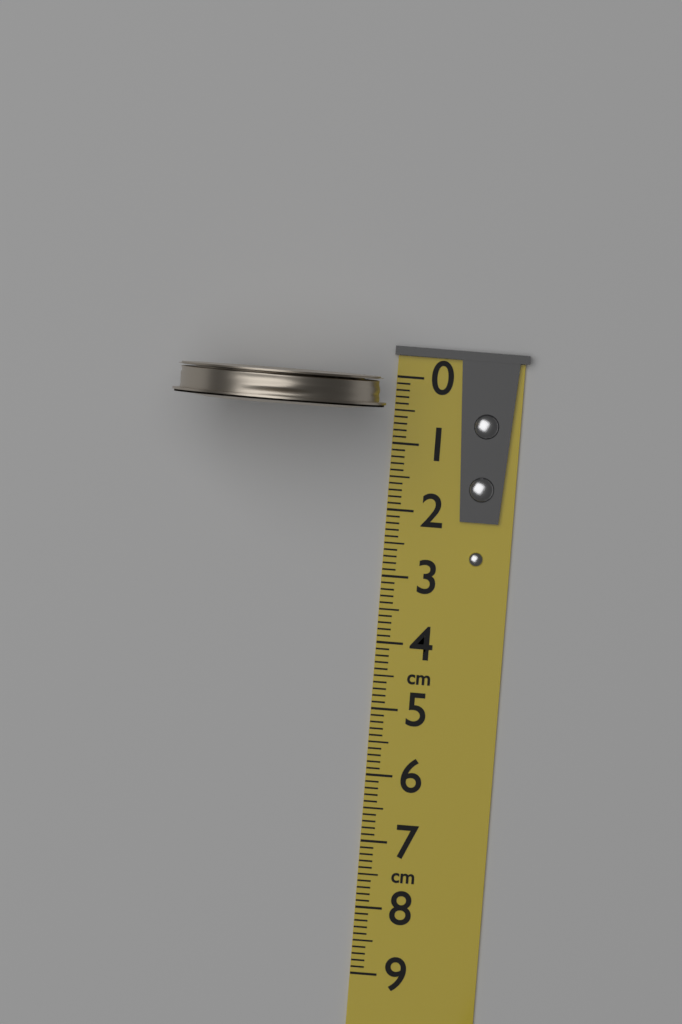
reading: 0.5 cm
